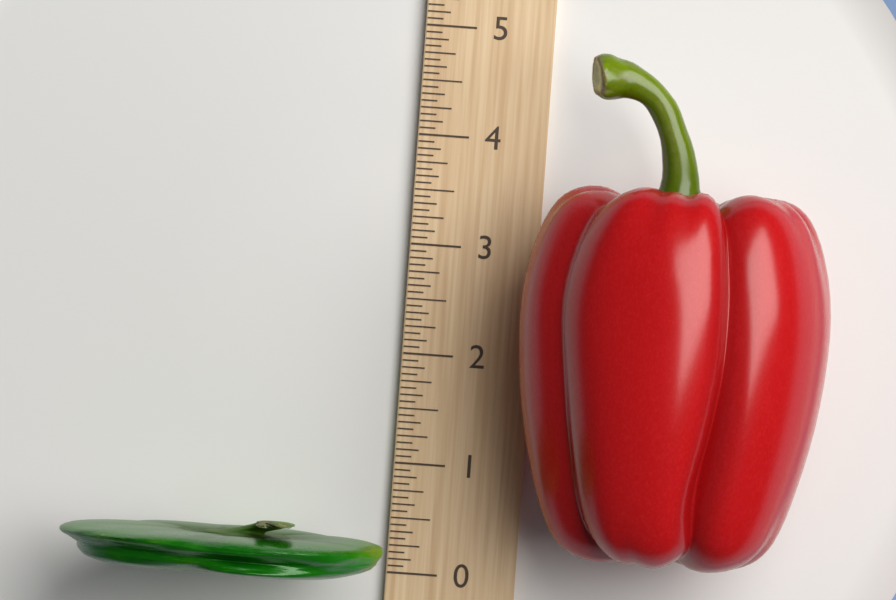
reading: 0.5000 (no unit)
